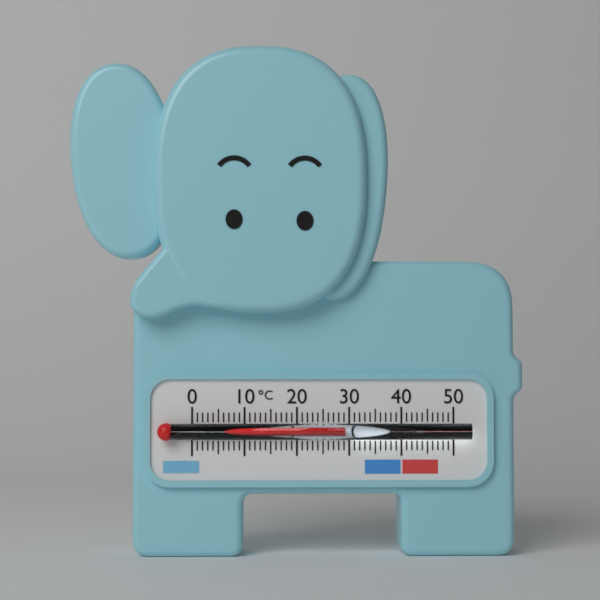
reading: 29 °C
